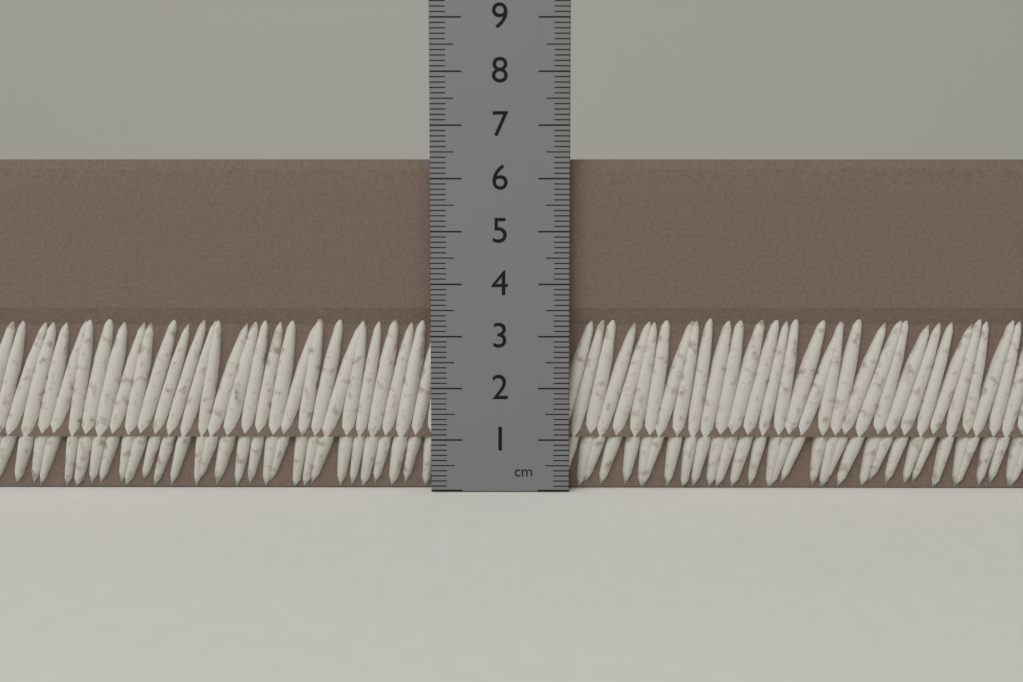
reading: 6.4 cm
